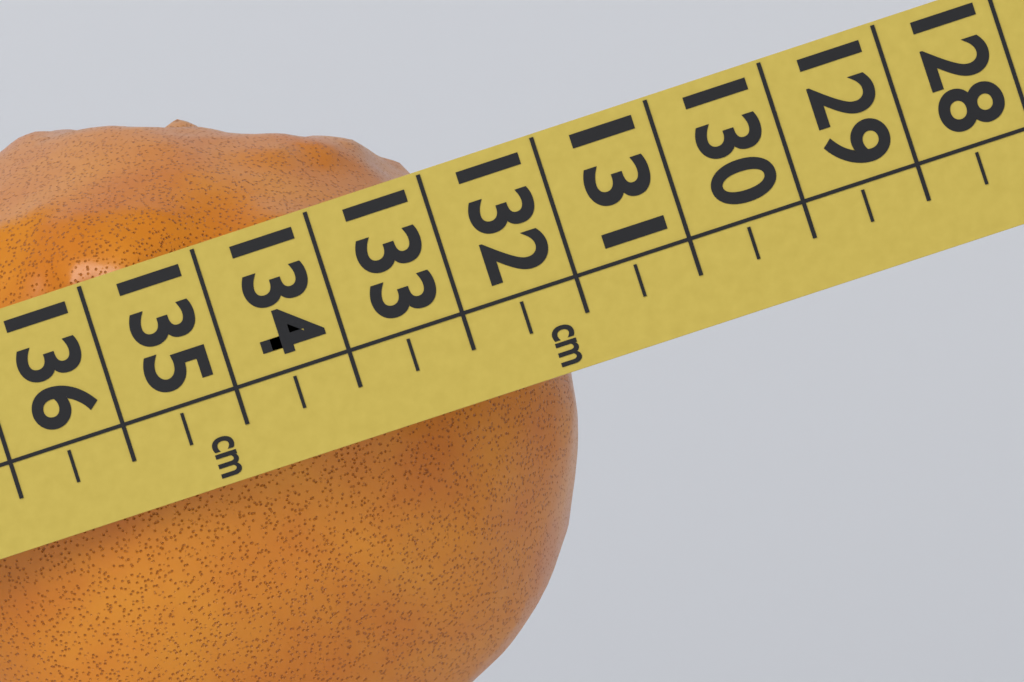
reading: 132.5 cm
